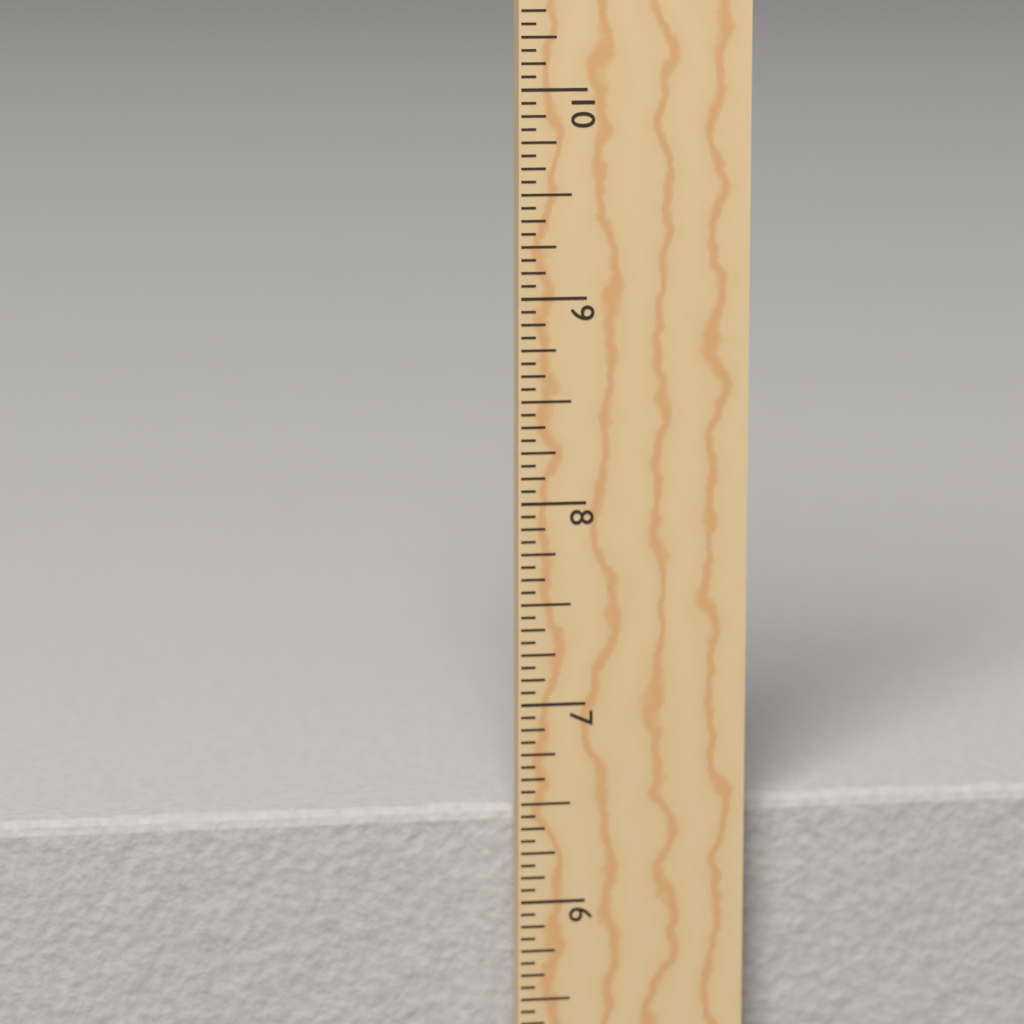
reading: 6.4375 in
